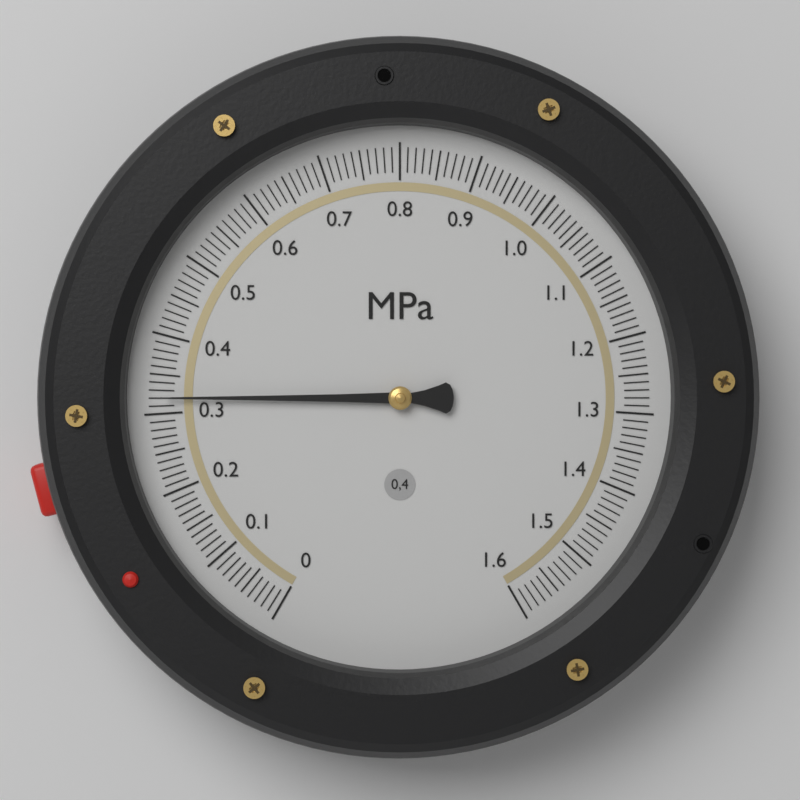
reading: 0.32 MPa
